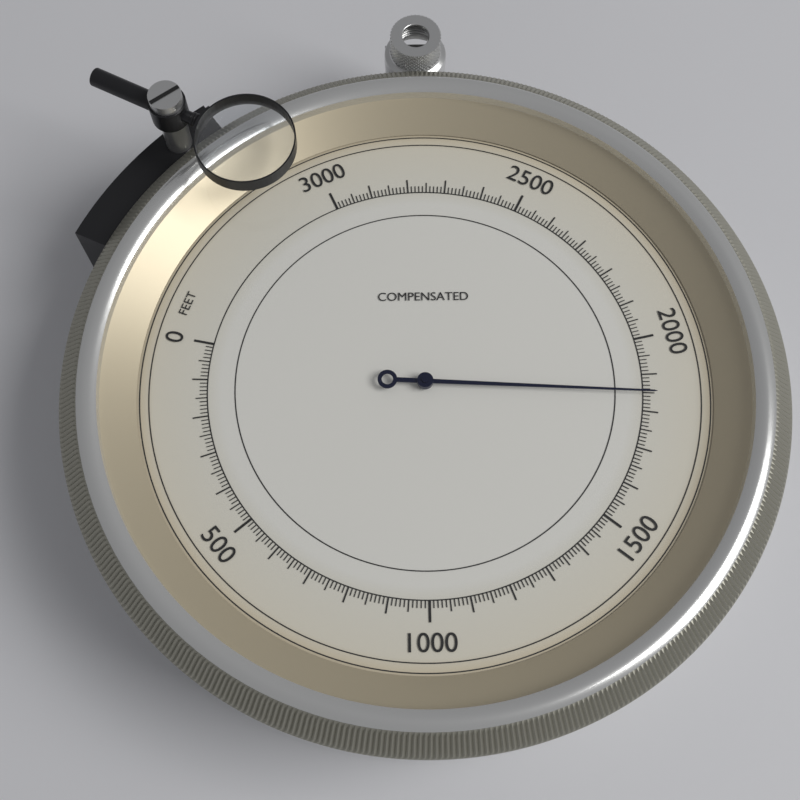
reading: 1850 feet
